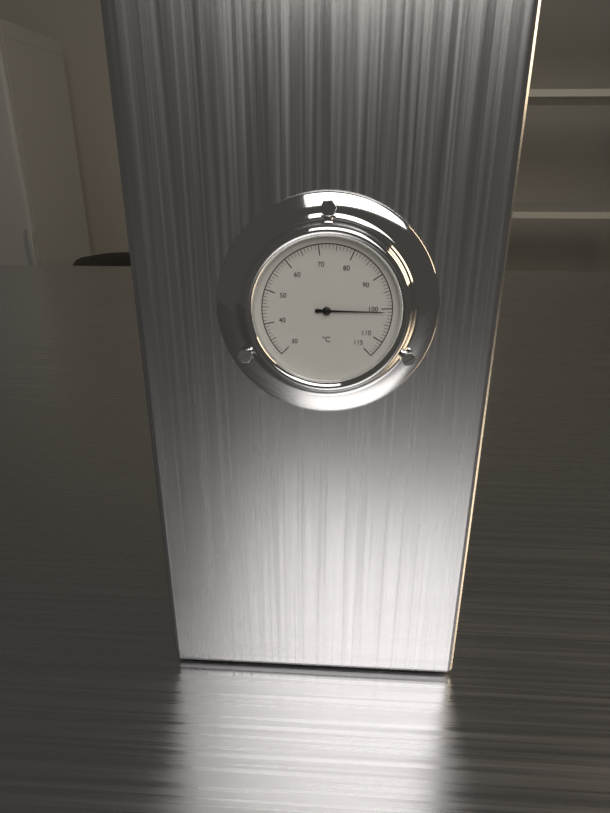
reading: 101 °C
